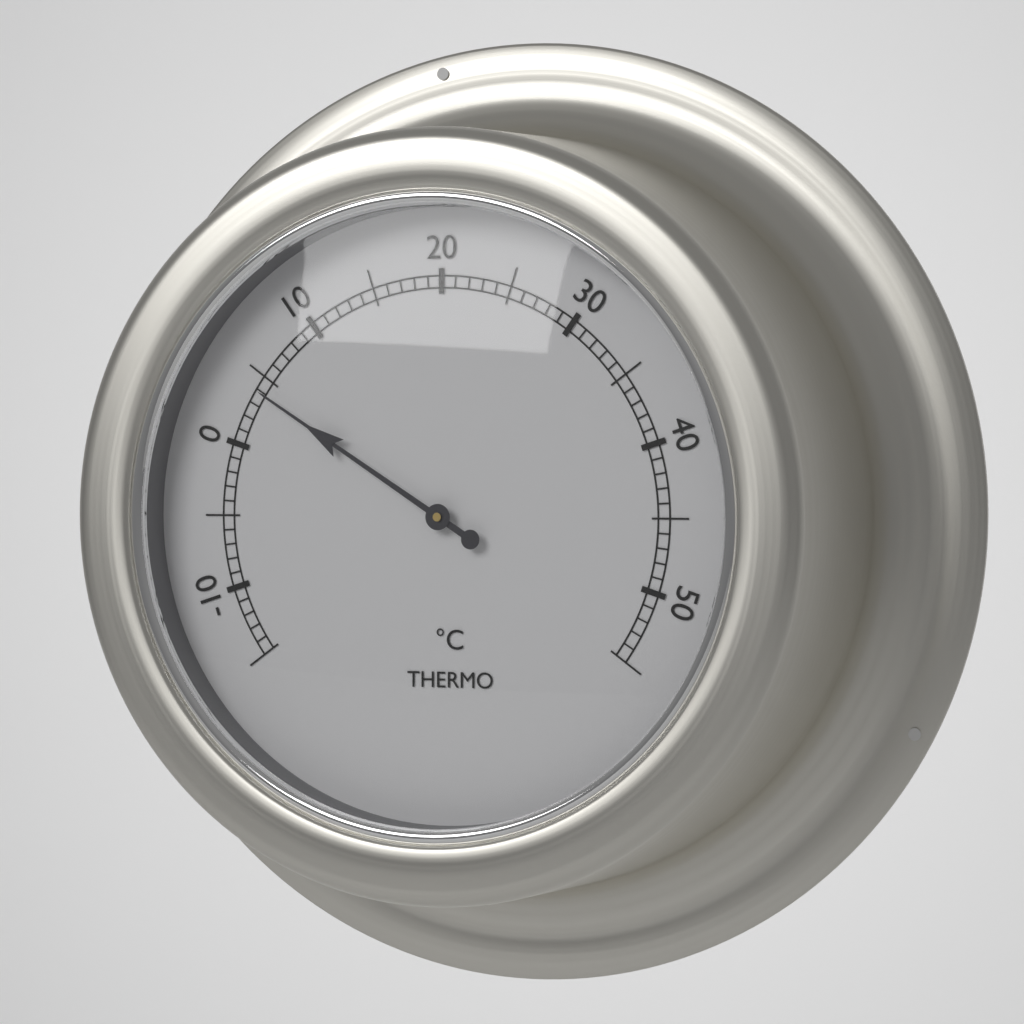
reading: 4 °C
